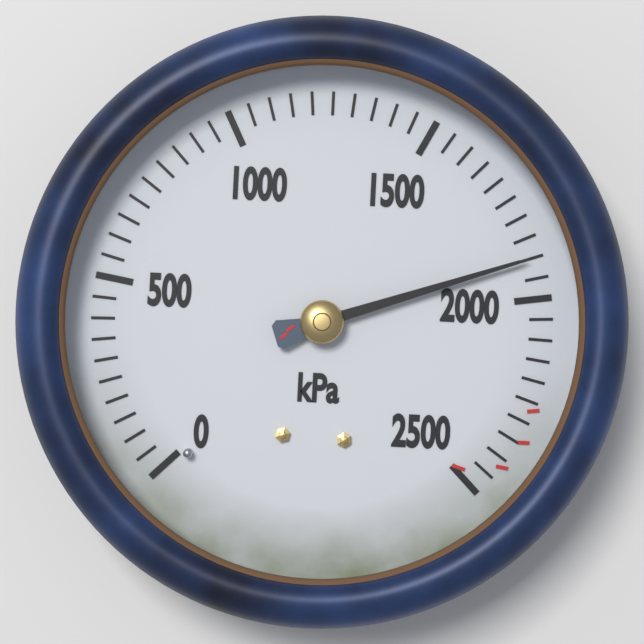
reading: 1900 kPa
